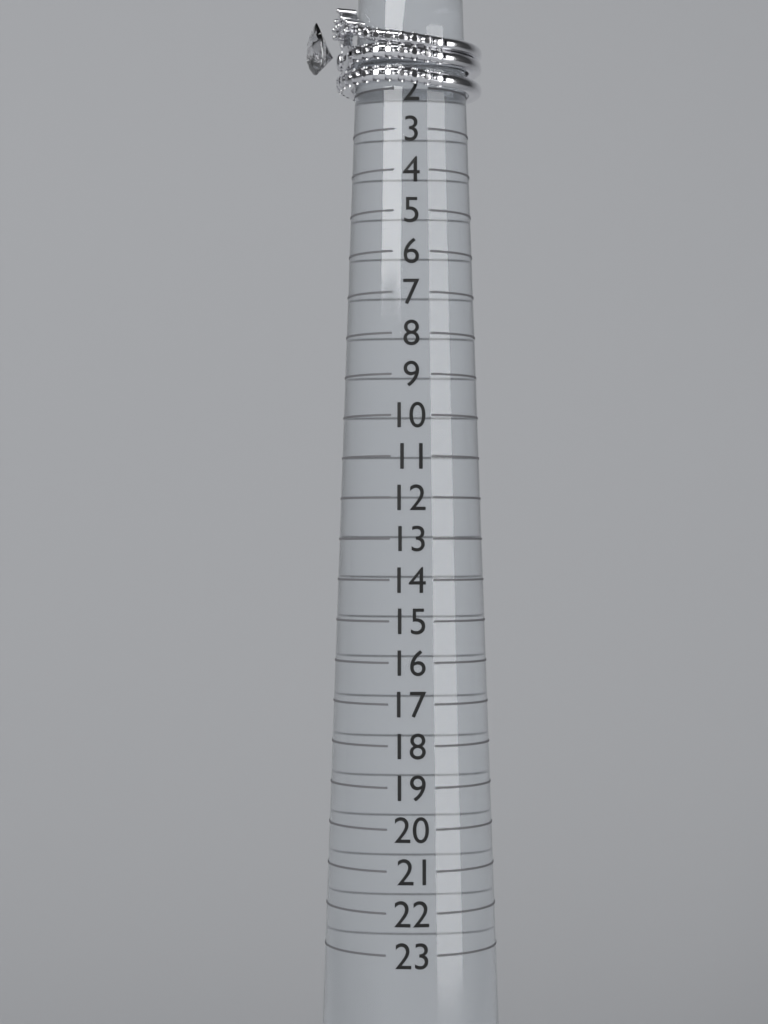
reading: 2 (no unit)
